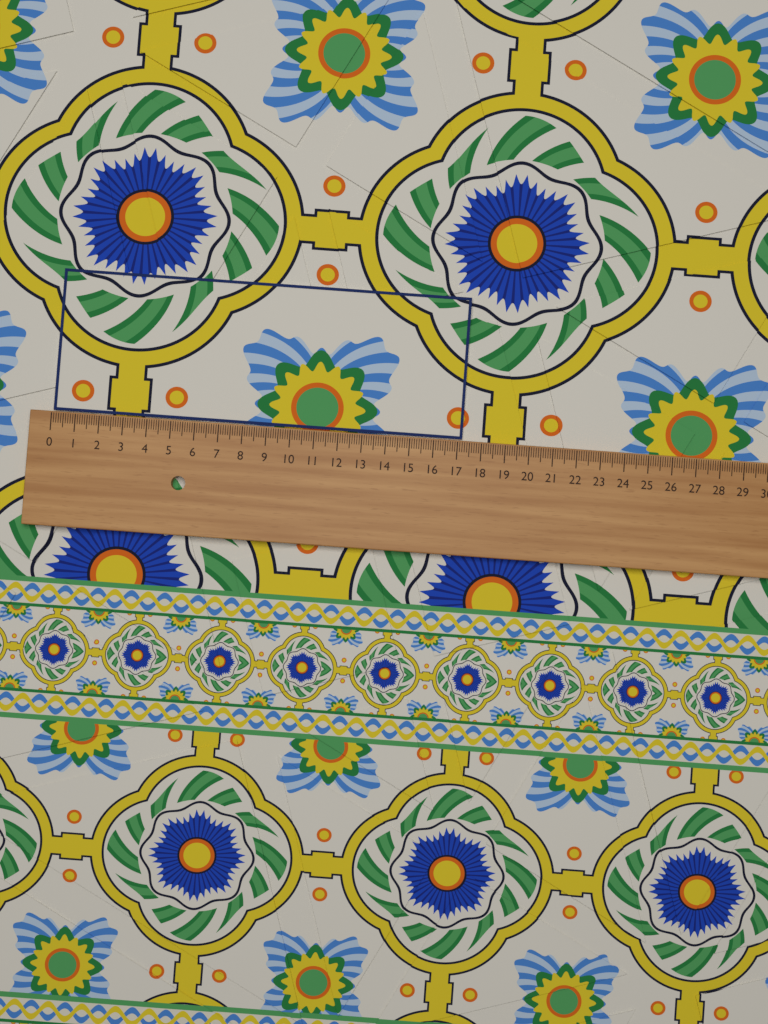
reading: 17.2 (no unit)
